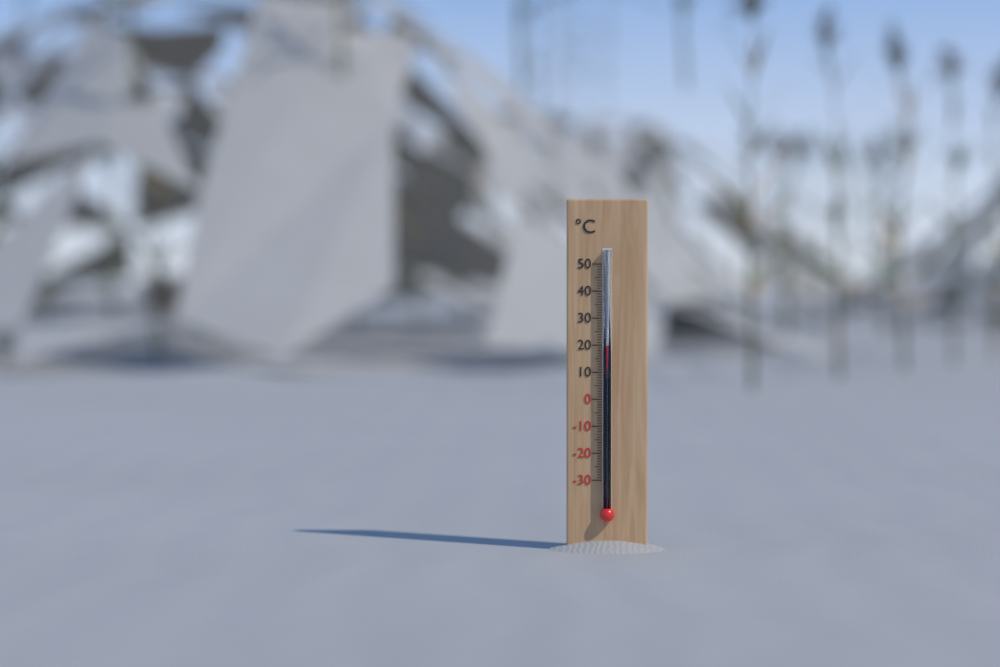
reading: 20 °C
